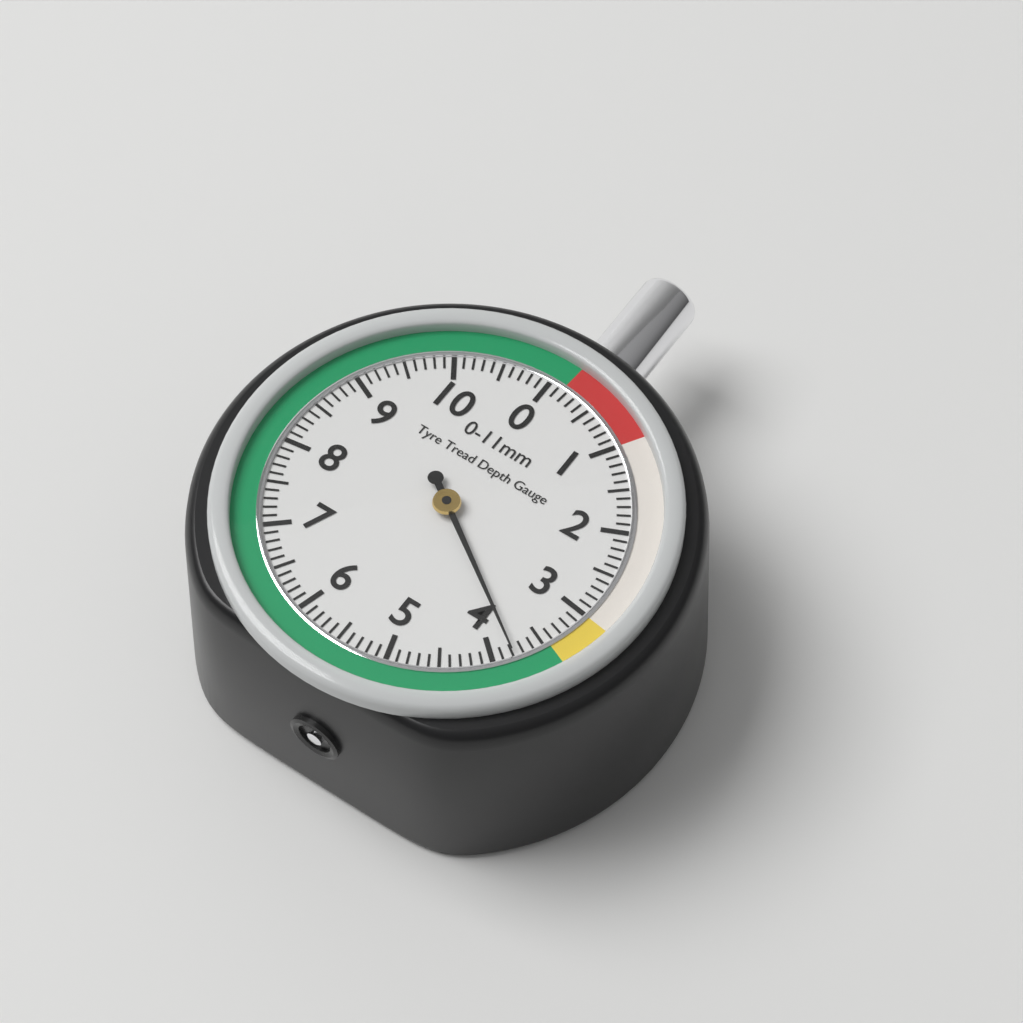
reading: 3.8 mm
